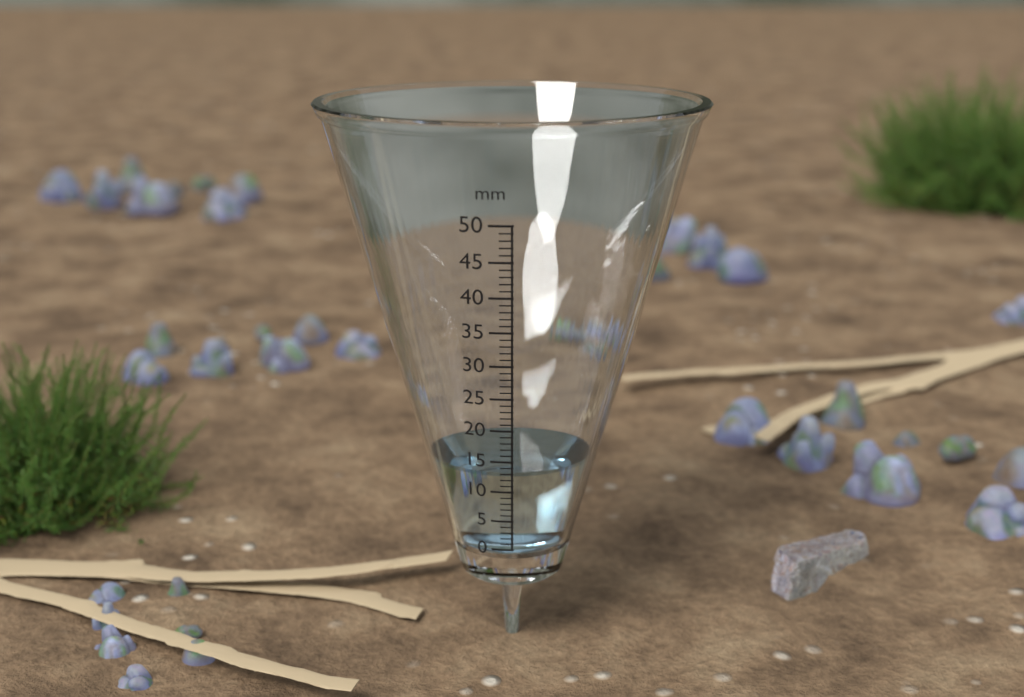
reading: 13 mm
